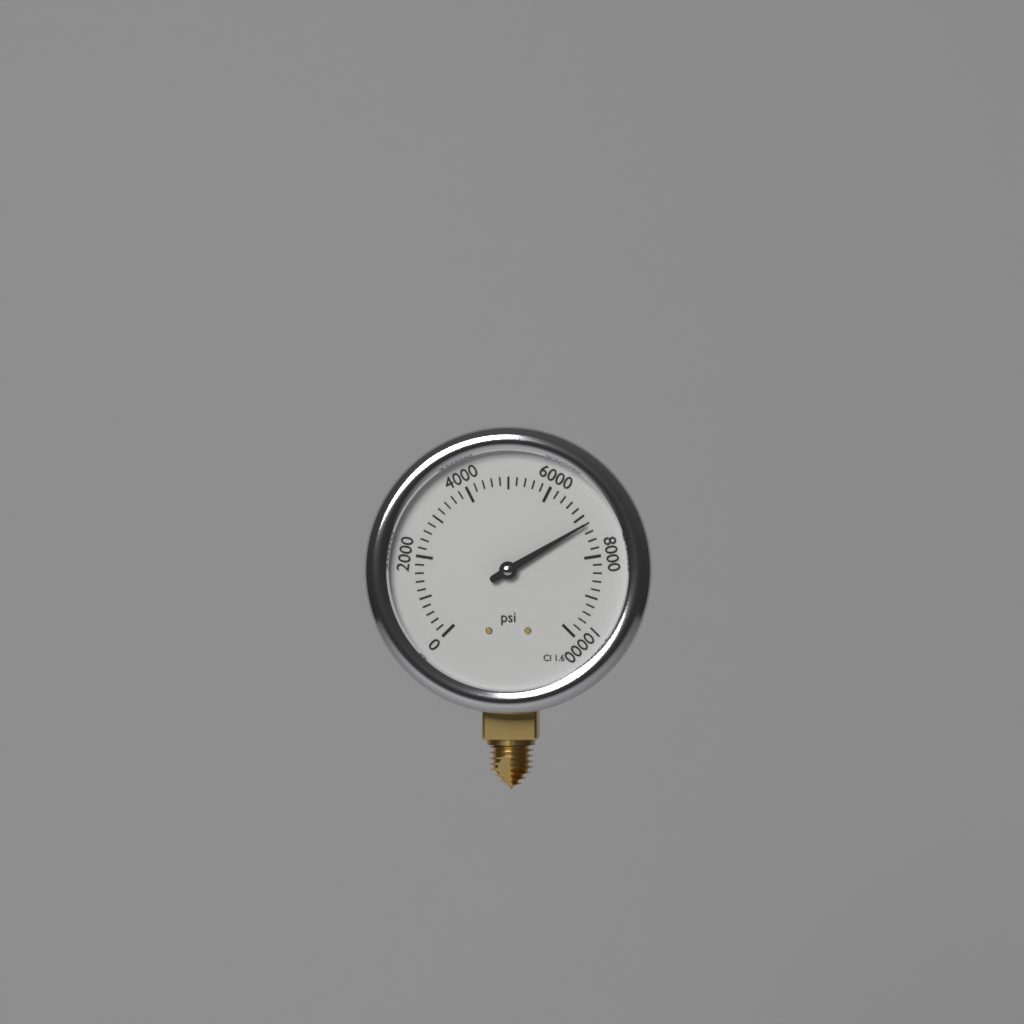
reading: 7200 psi
